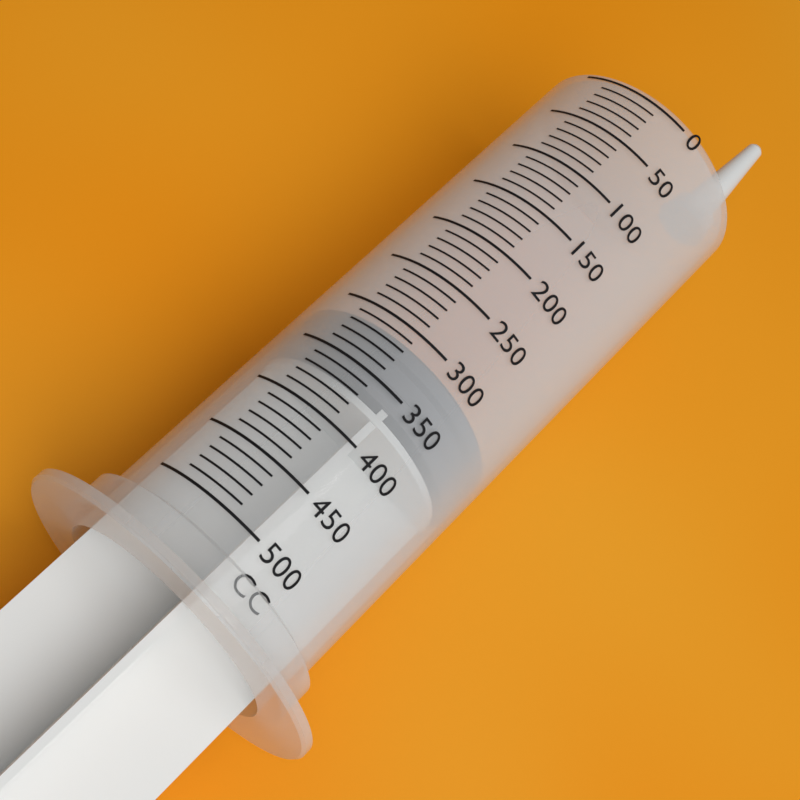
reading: 310 cc
